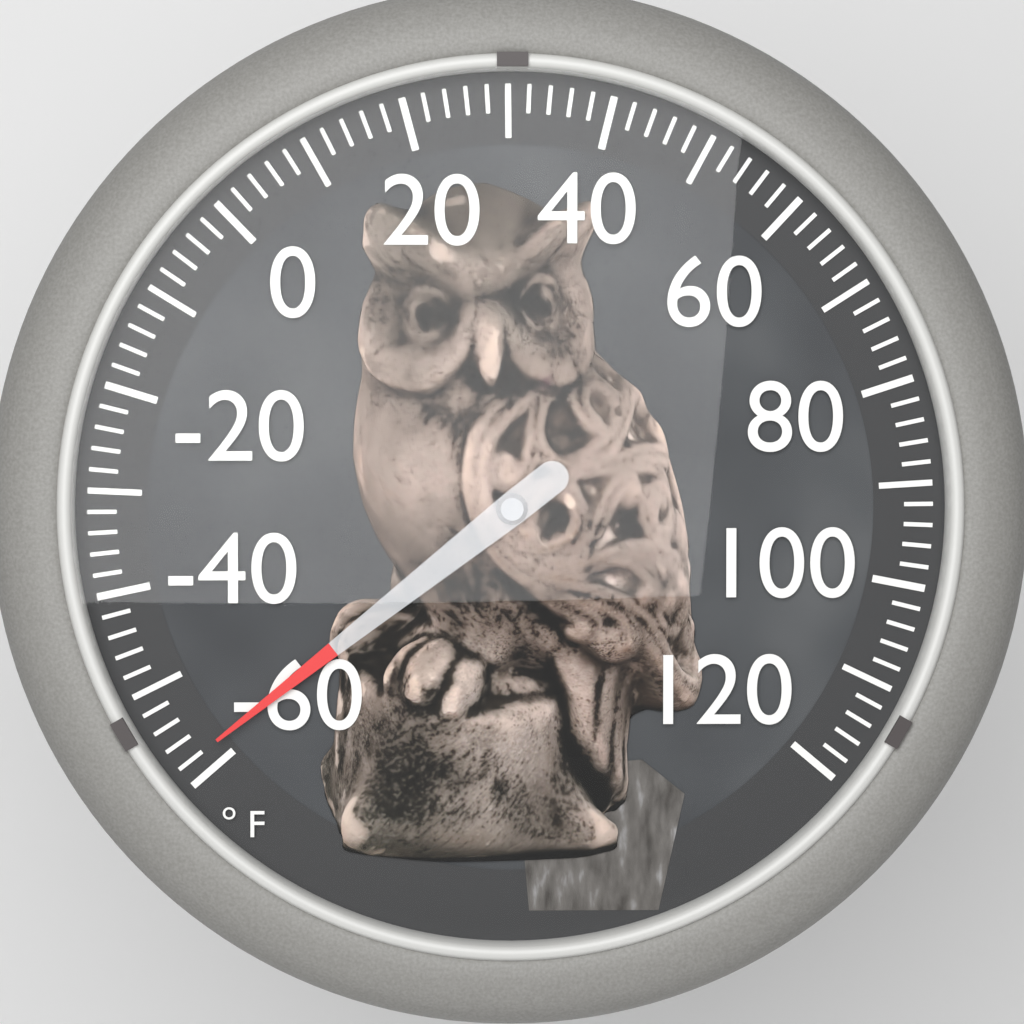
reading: -58 °F
